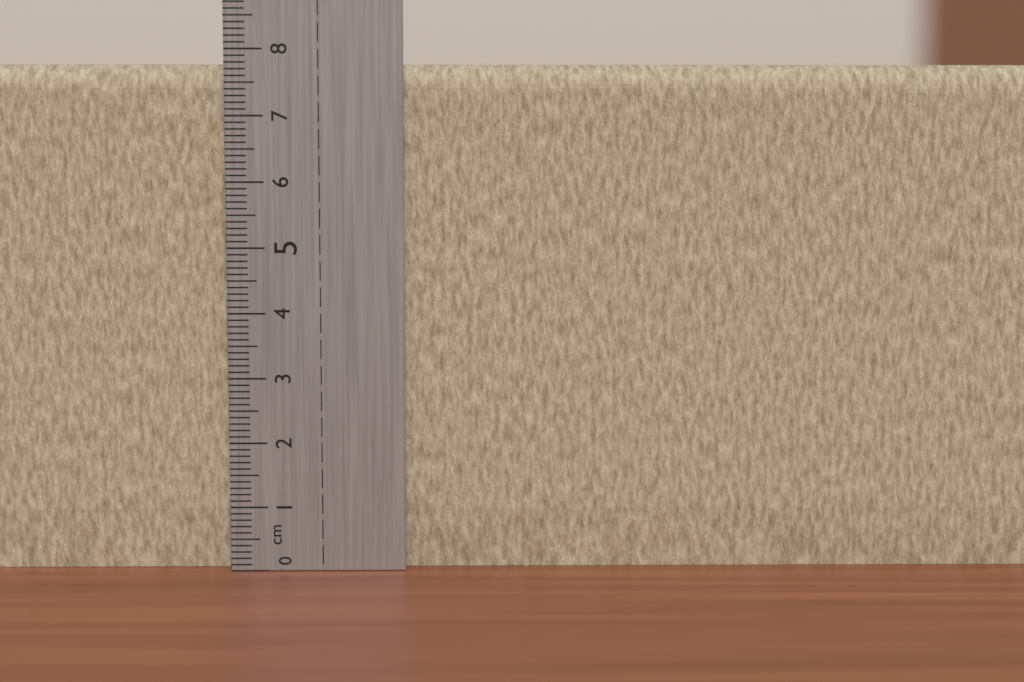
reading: 7.8 cm
